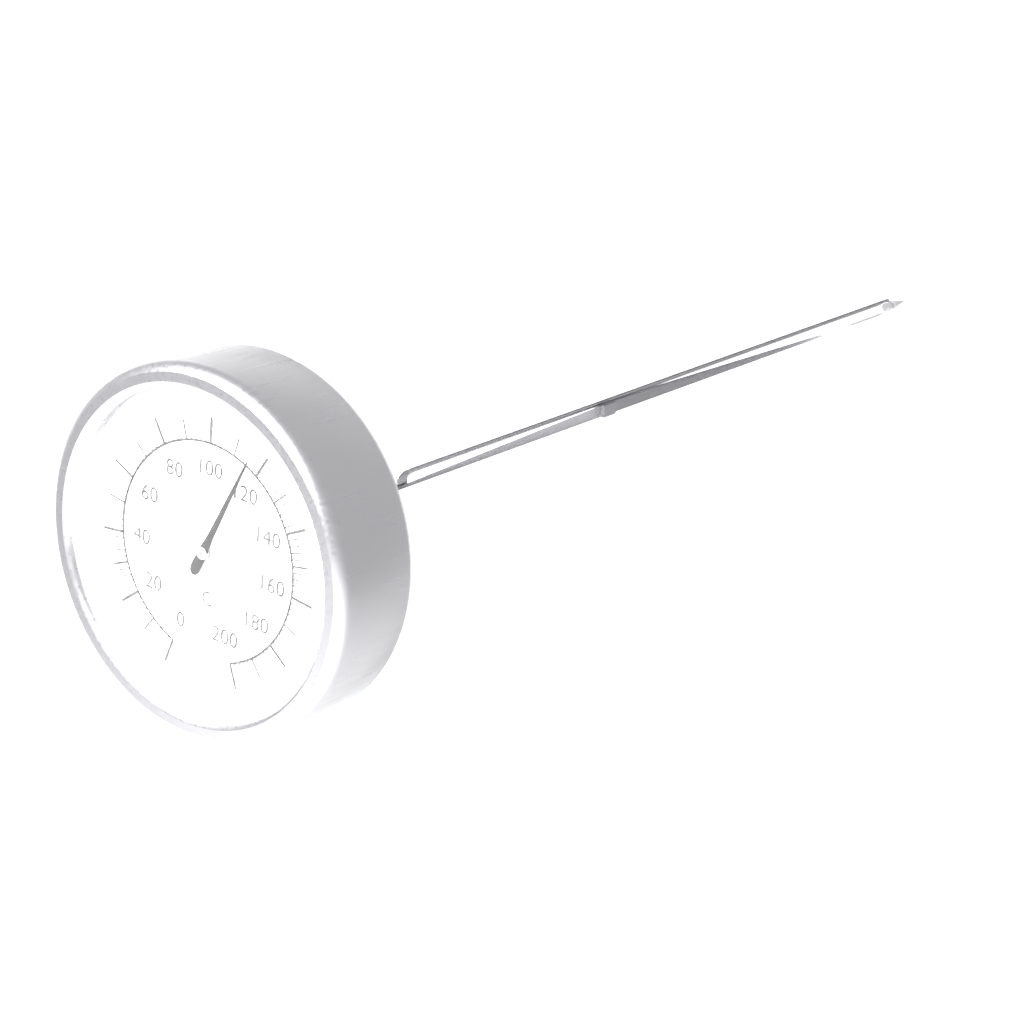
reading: 116 °C
